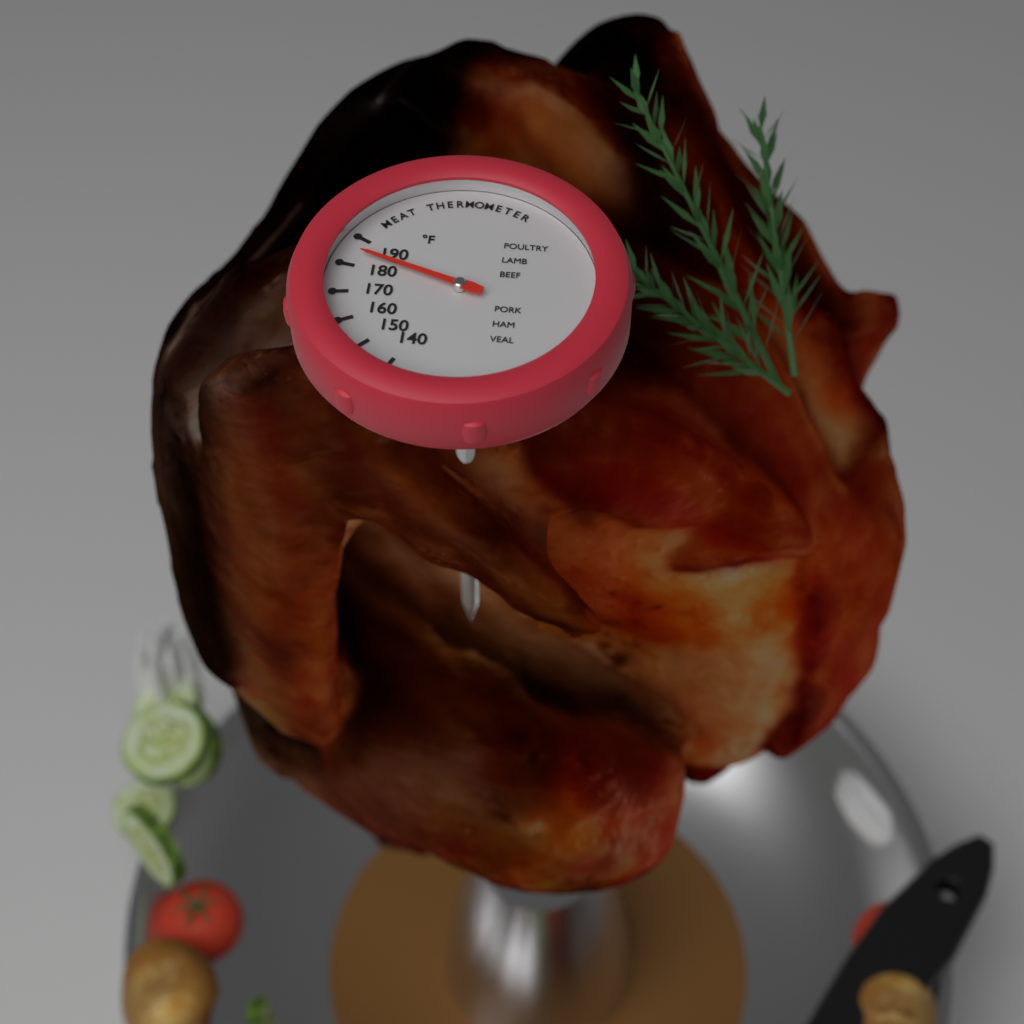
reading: 185 °F
